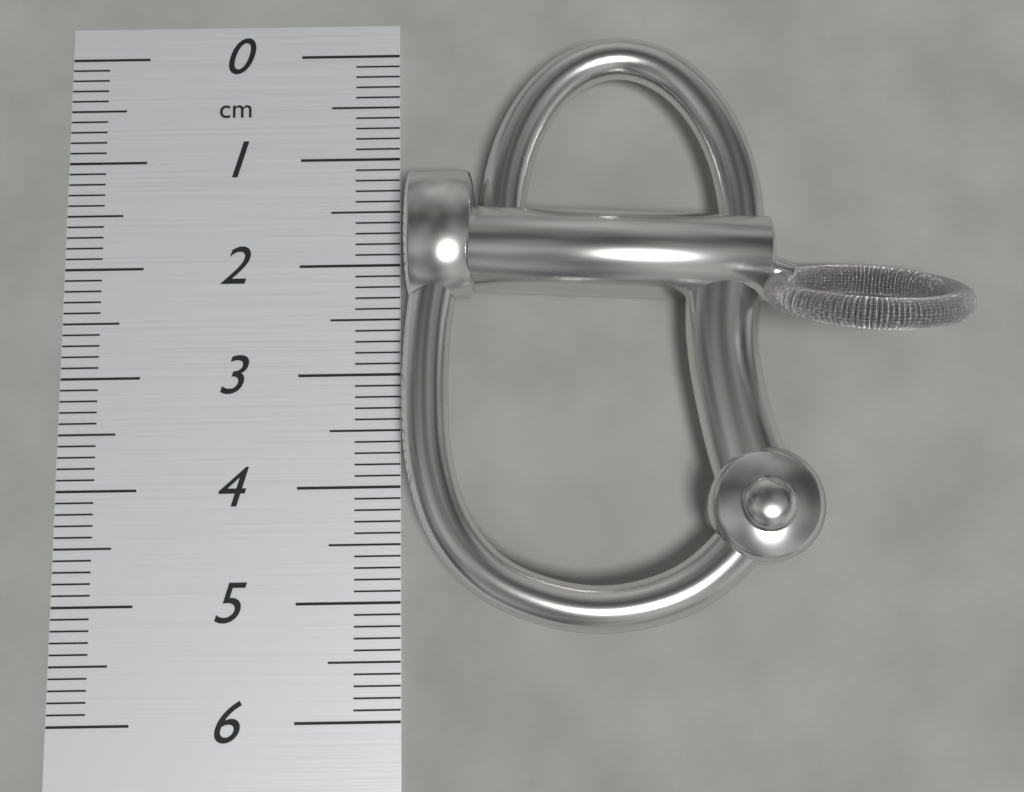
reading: 5.3 cm
